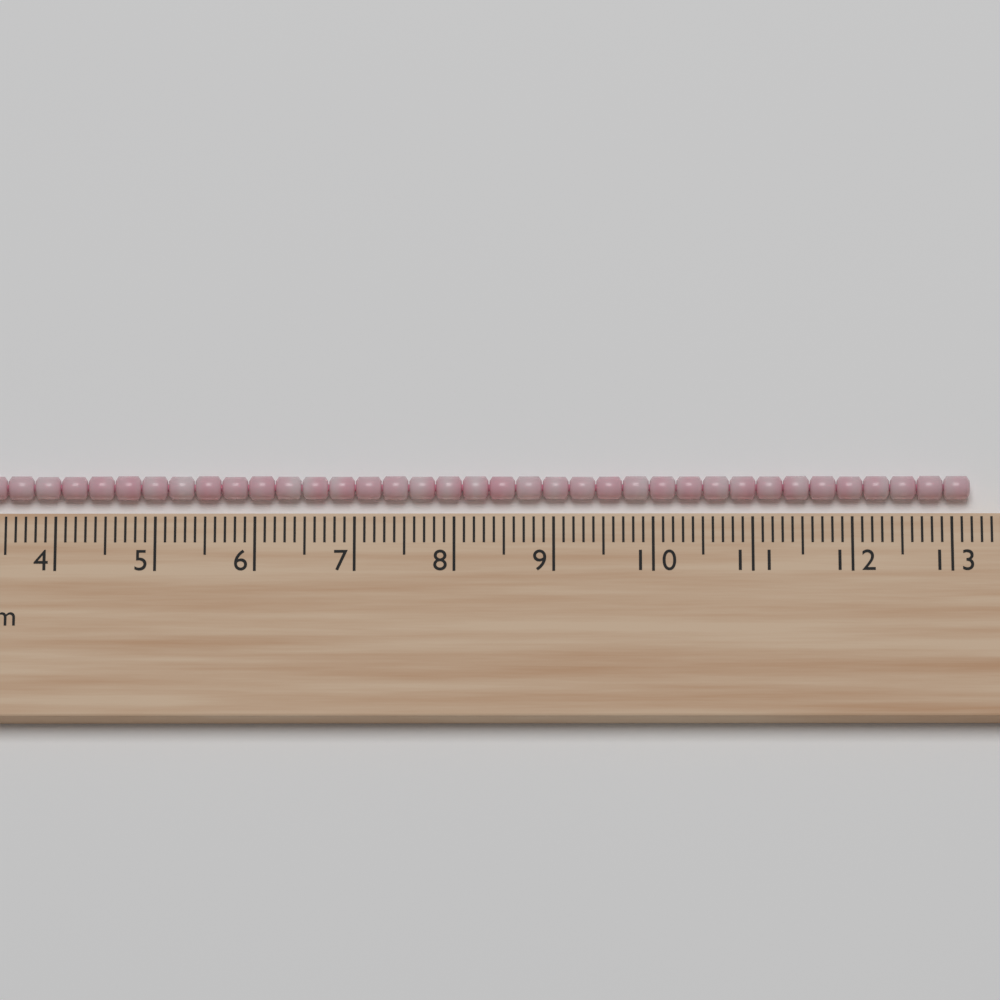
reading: 13.2 cm
